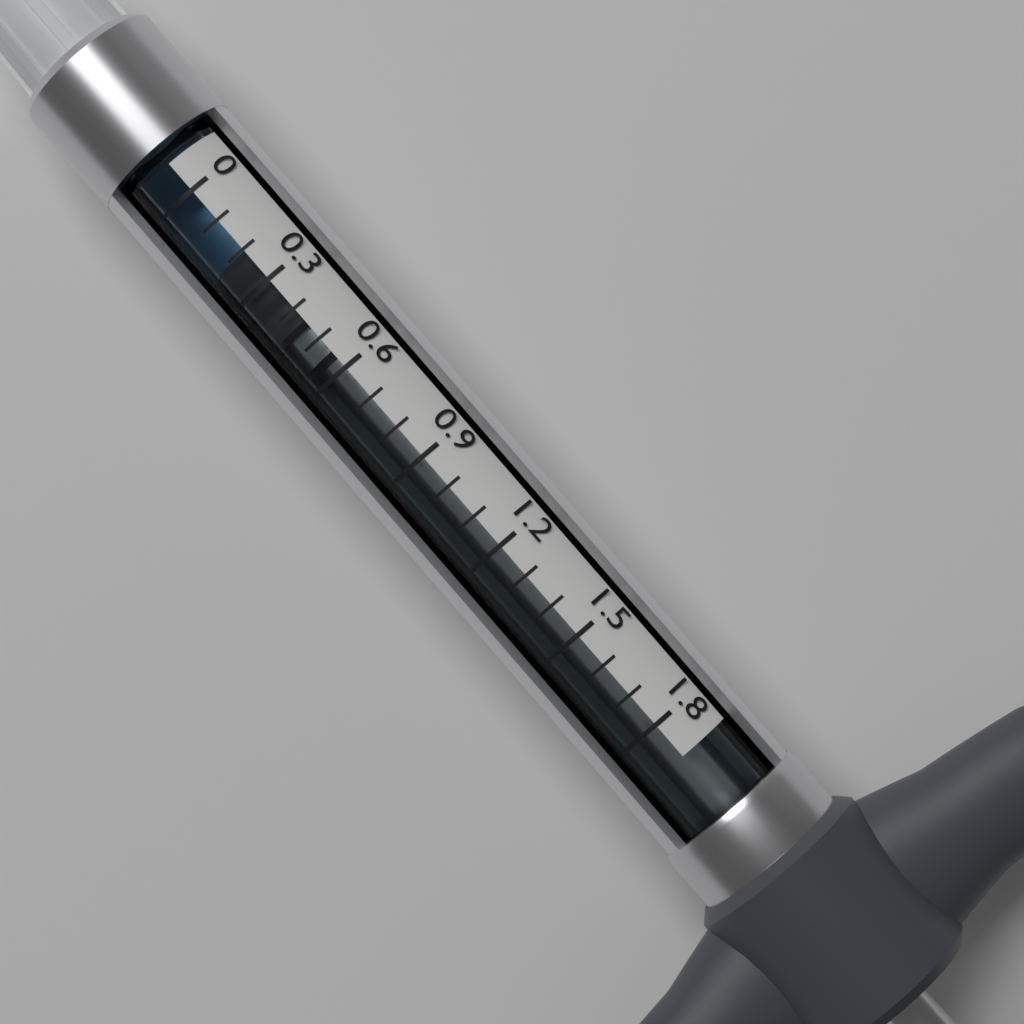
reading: 0.2 (no unit)
